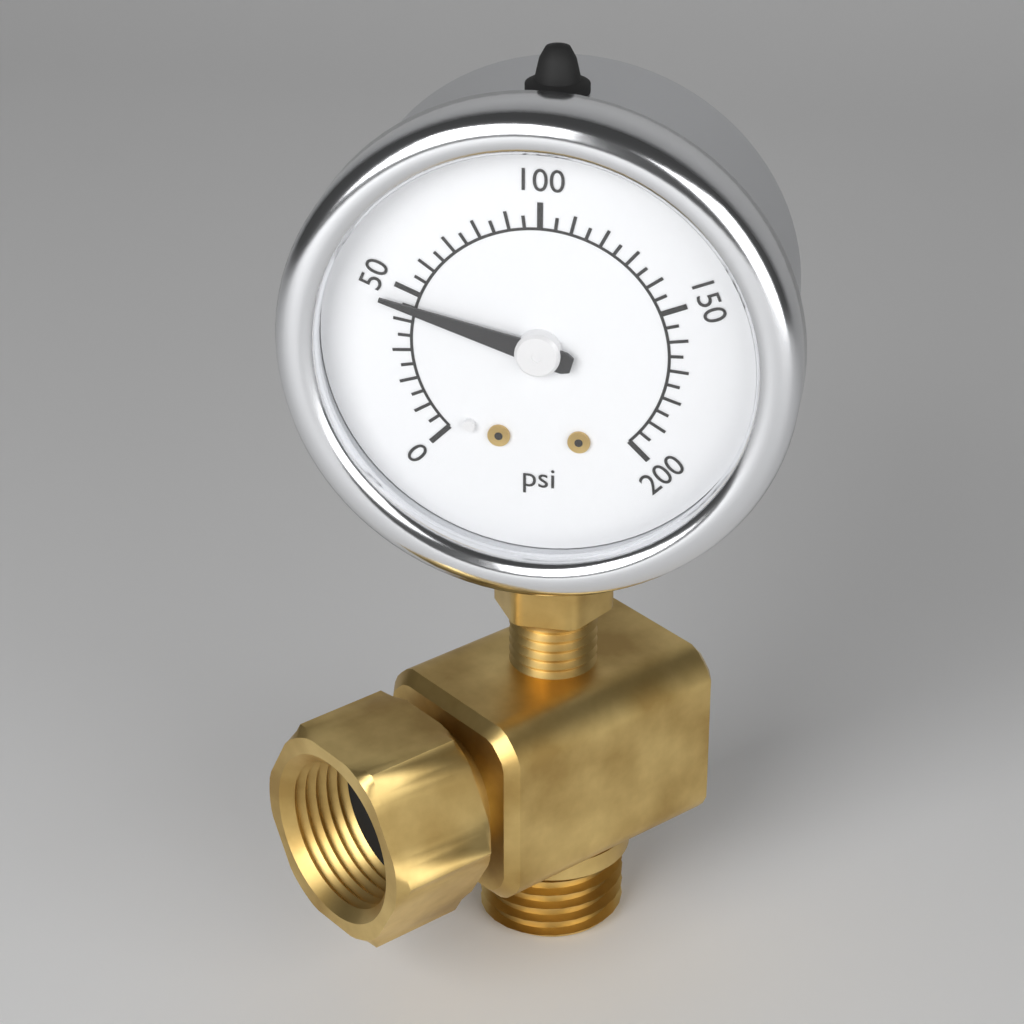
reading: 45 psi
